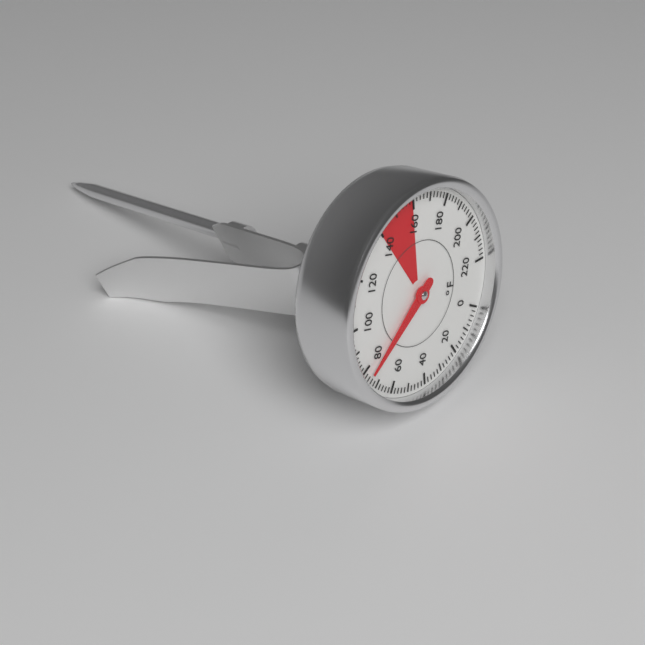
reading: 76 °F
